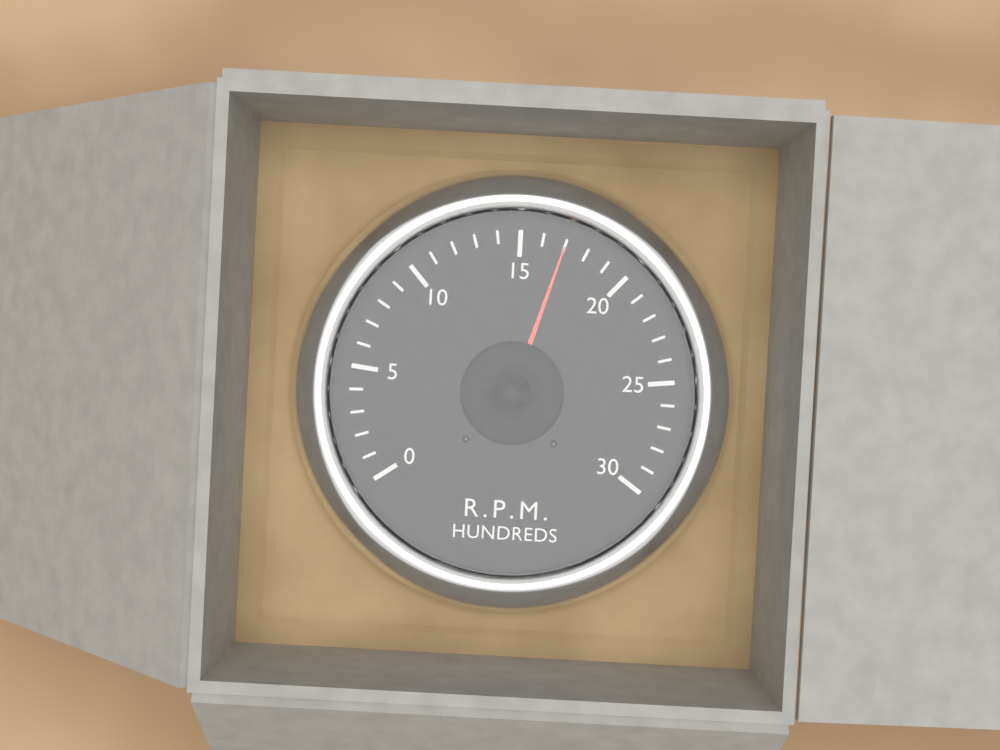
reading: 17 RPM x100
